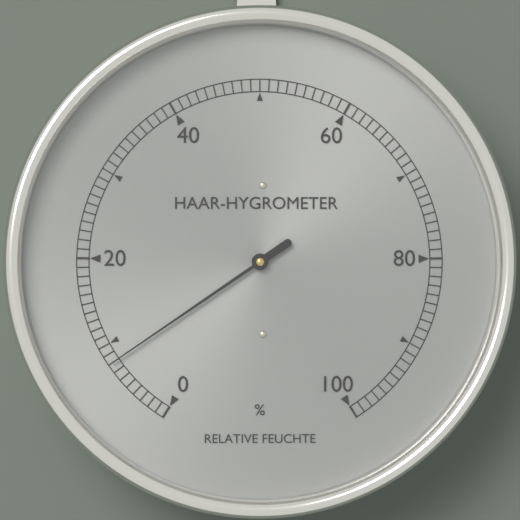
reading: 8 %
